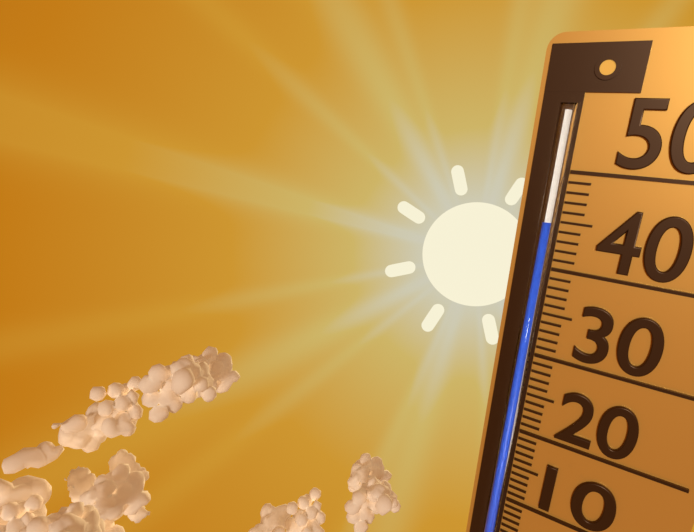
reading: 45 (no unit)
